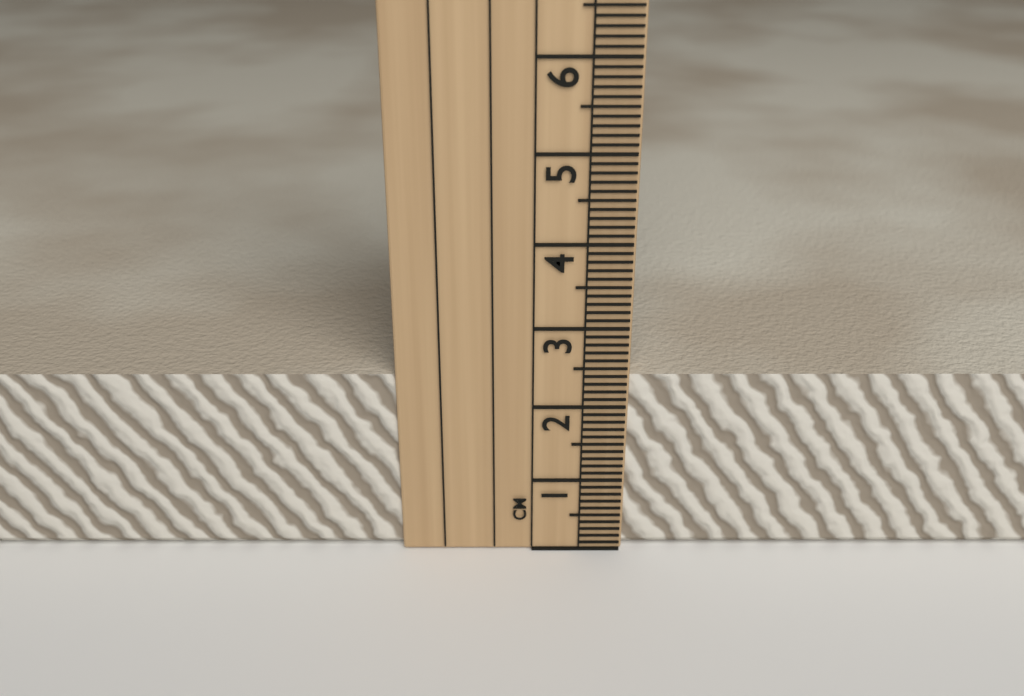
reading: 2.4 cm
